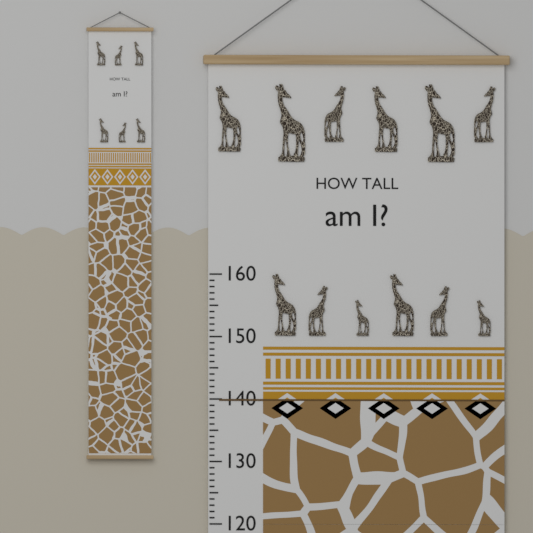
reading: 140 (no unit)
